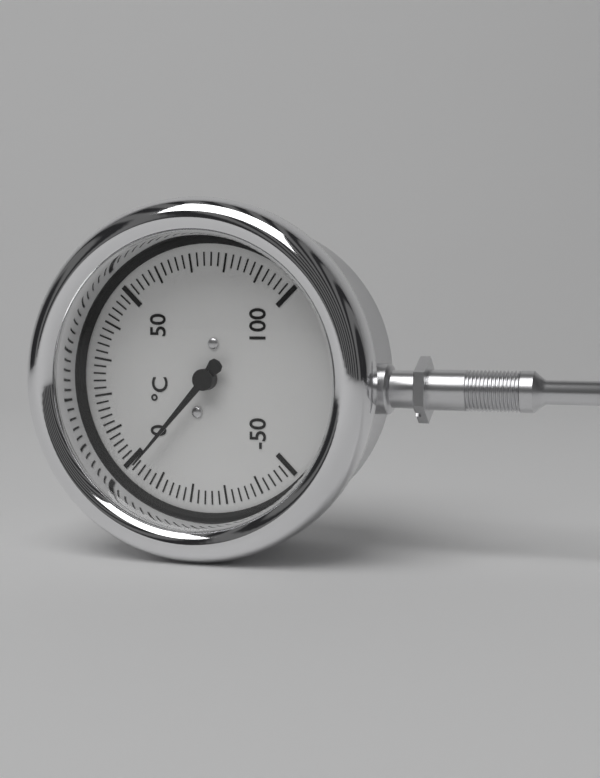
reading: -2 °C
